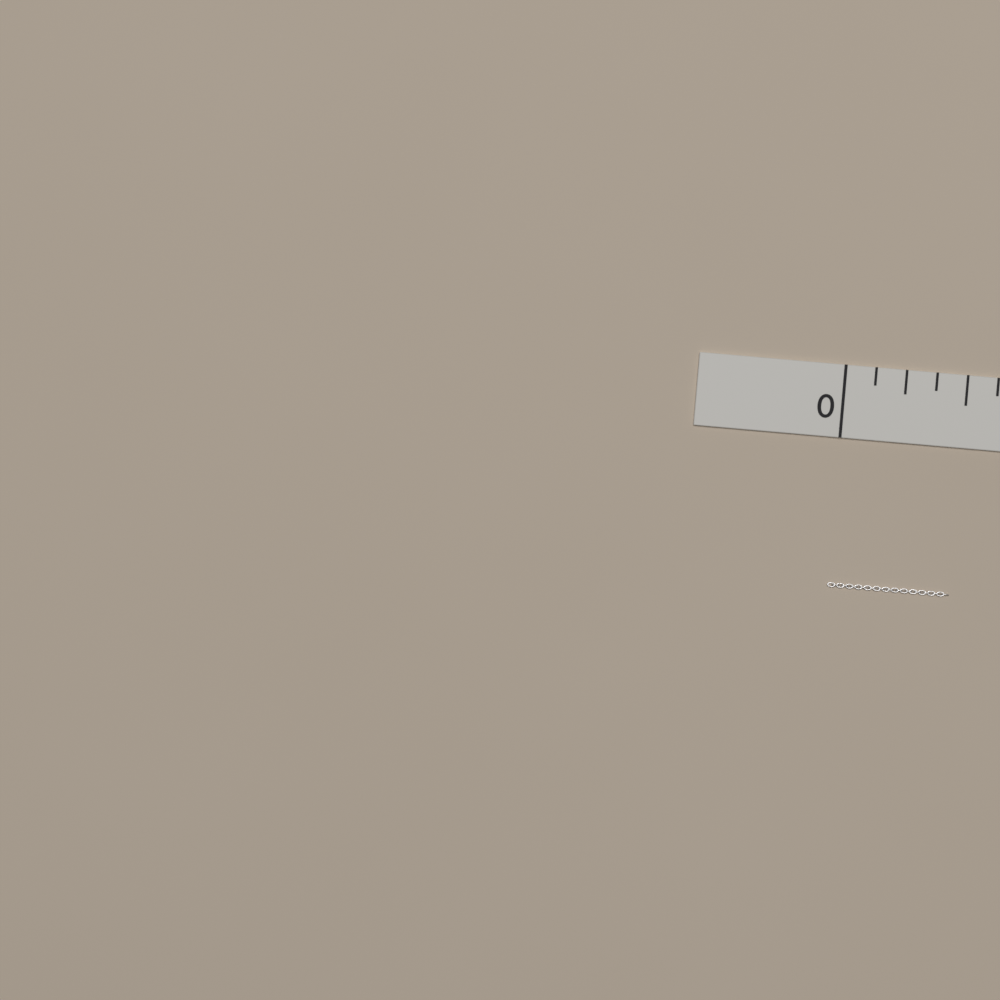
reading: 0.500 in
